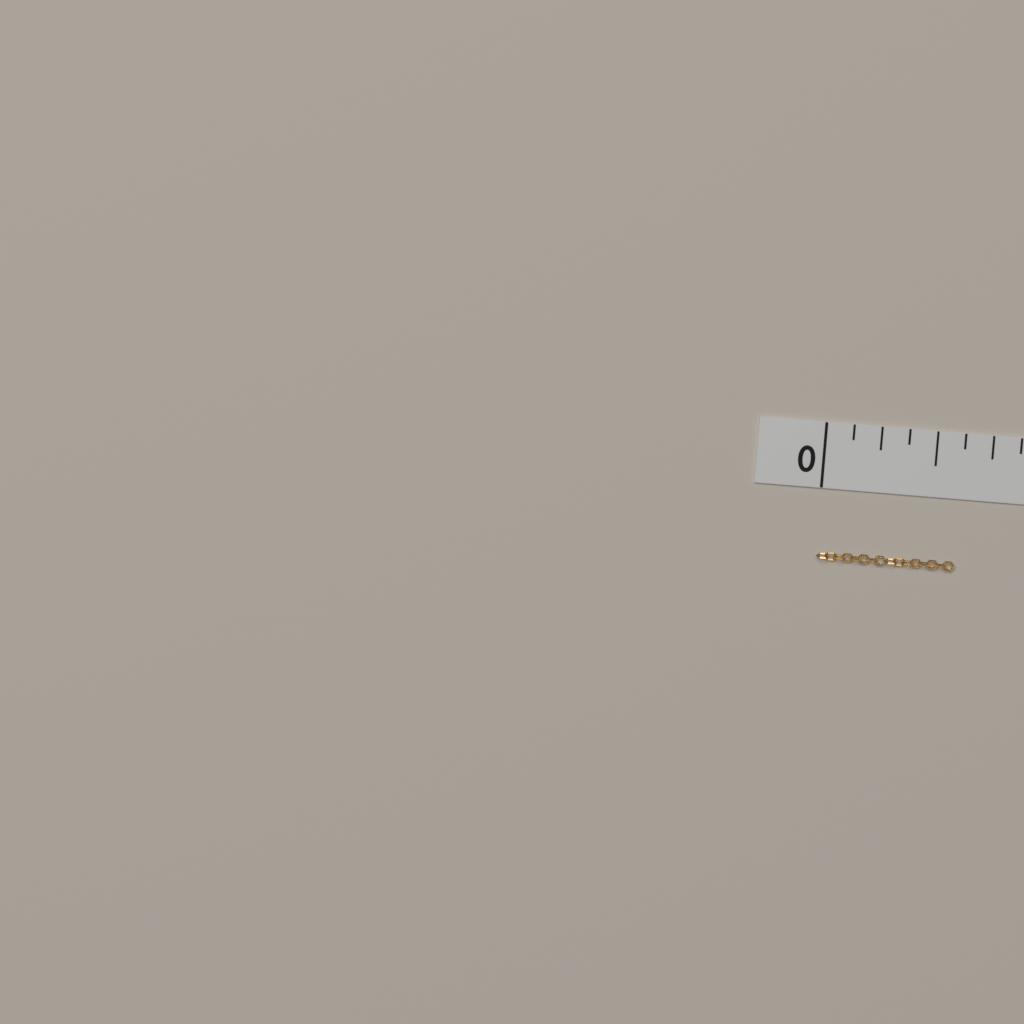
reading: 0.625 in
